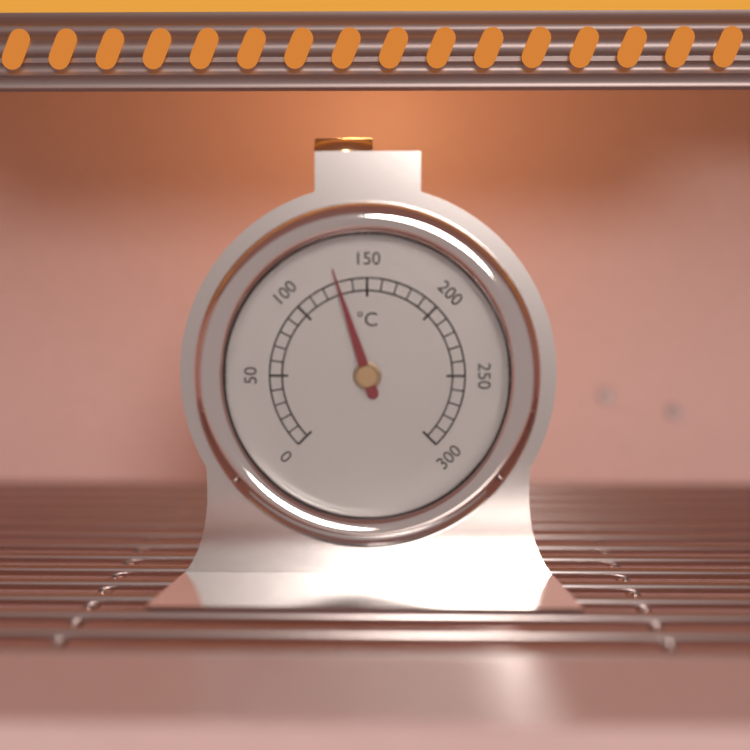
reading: 130 °C
